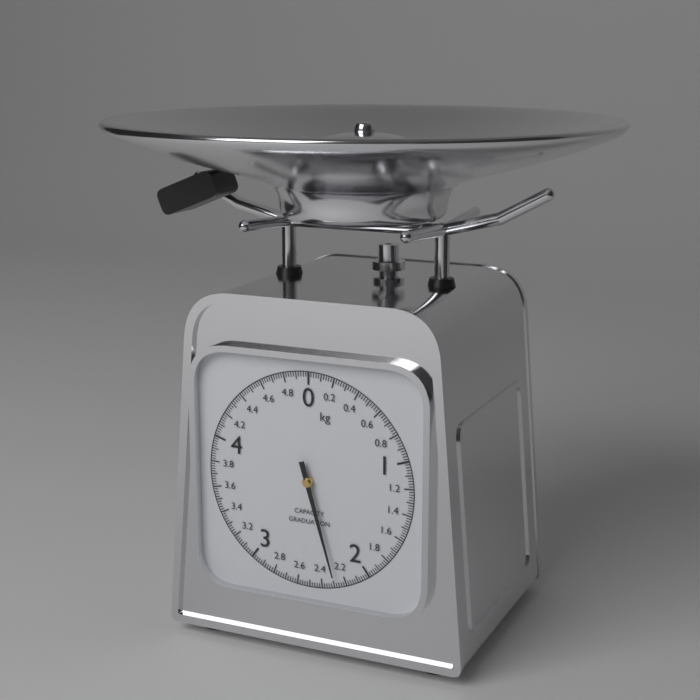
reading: 2.28 kg
